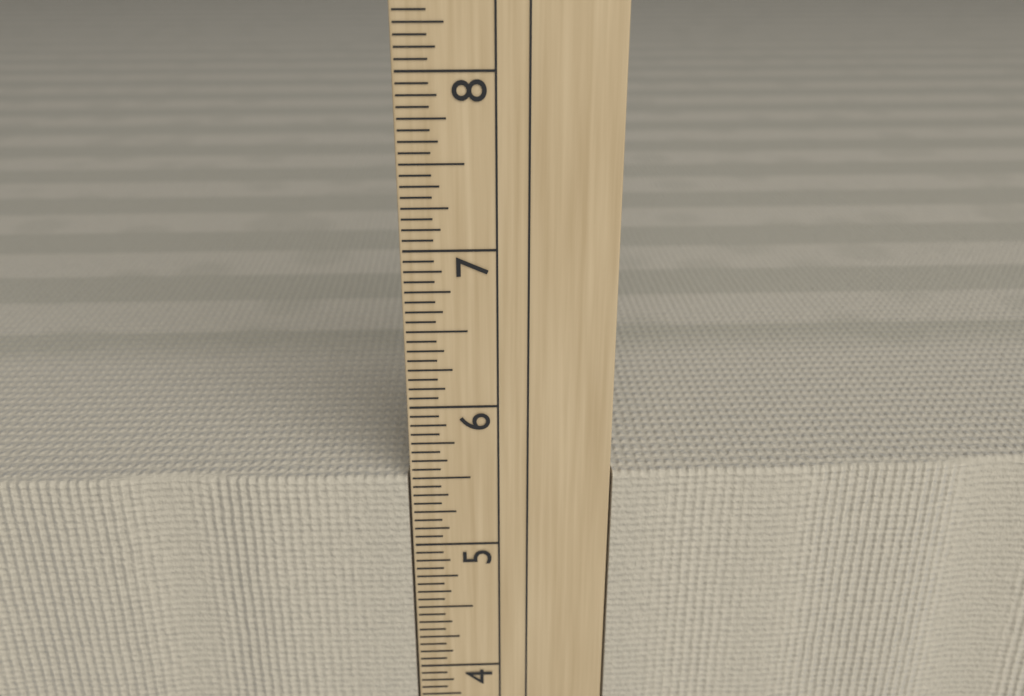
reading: 5.5000 in
